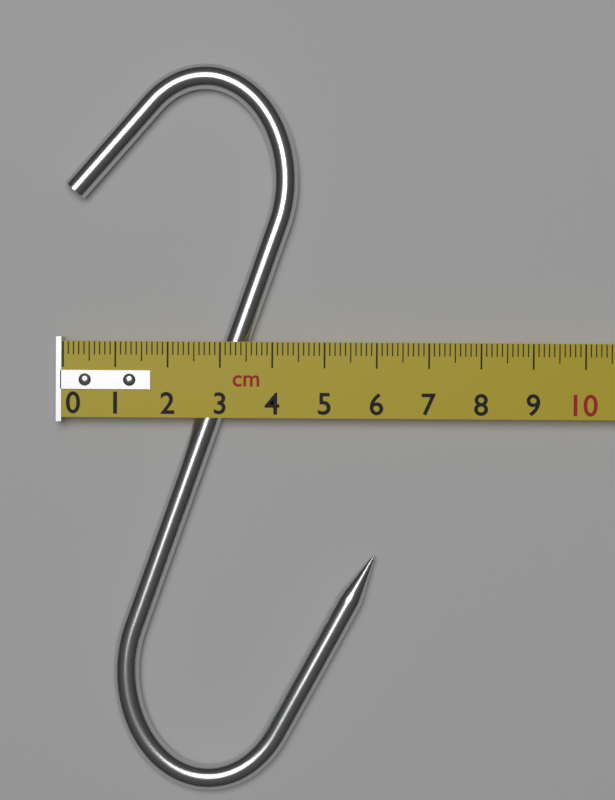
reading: 6.0 cm
